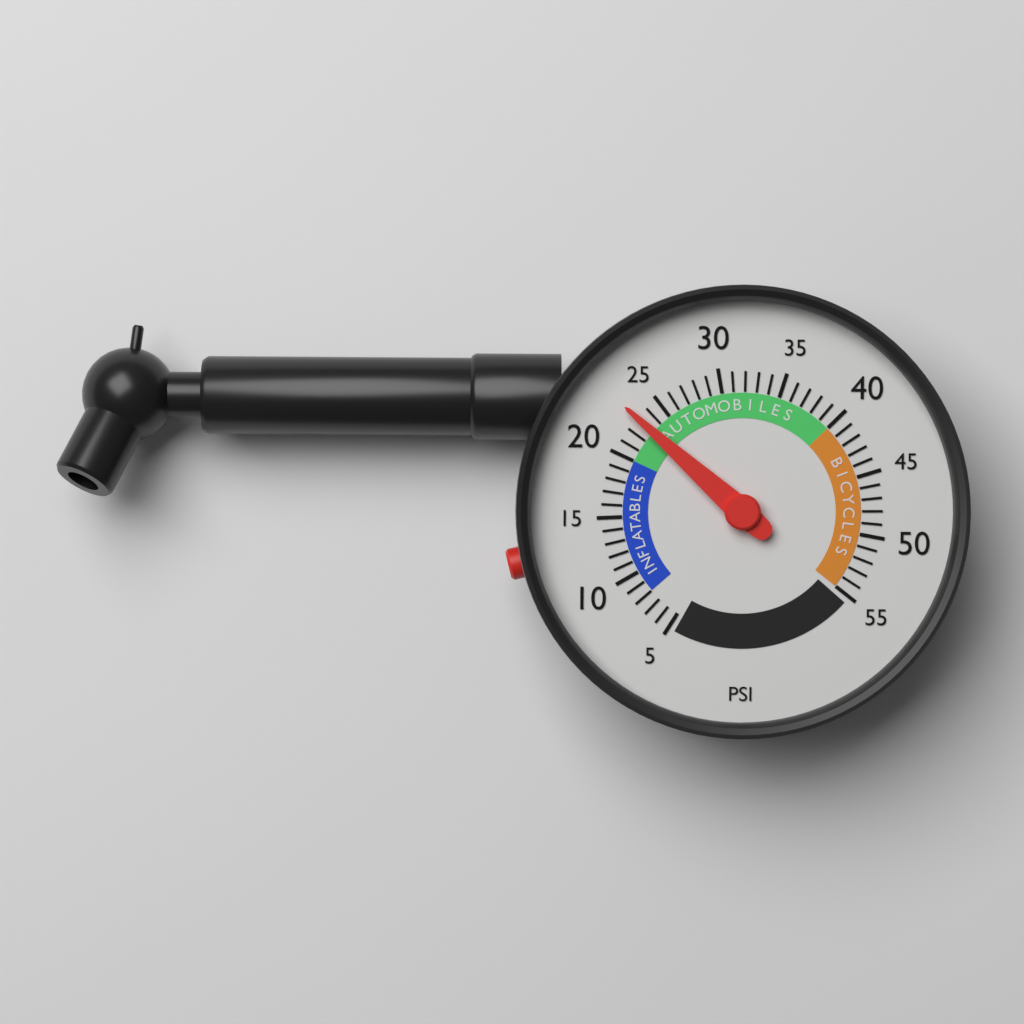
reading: 23 psi
